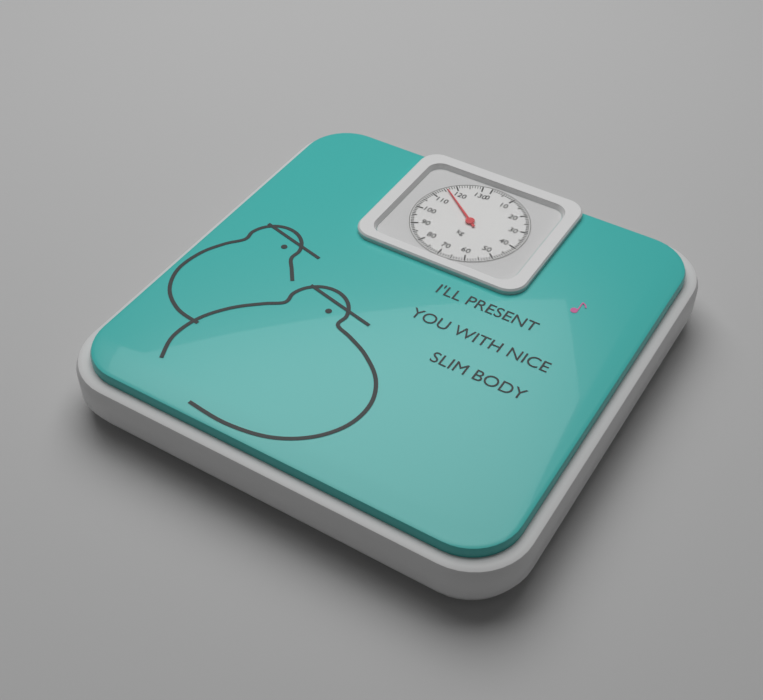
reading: 116 kg
